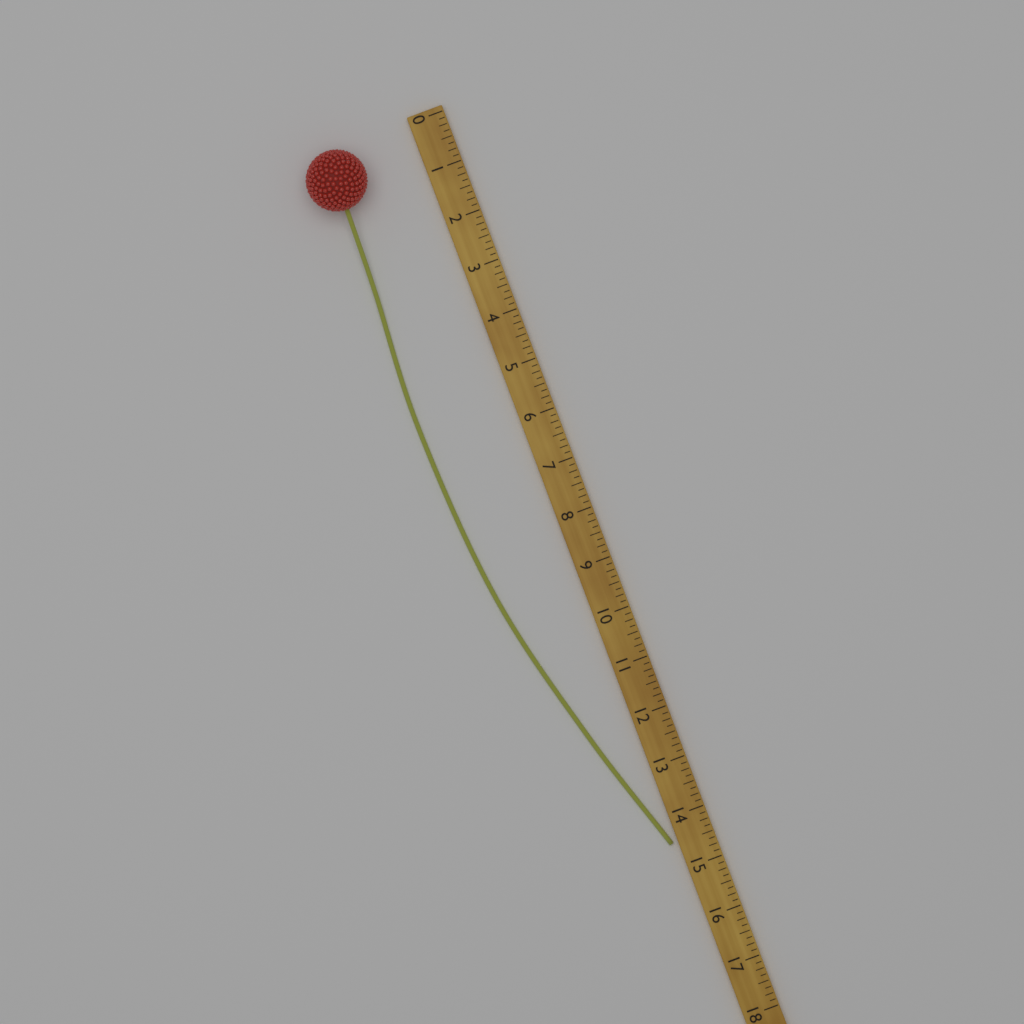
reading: 14.500 (no unit)
